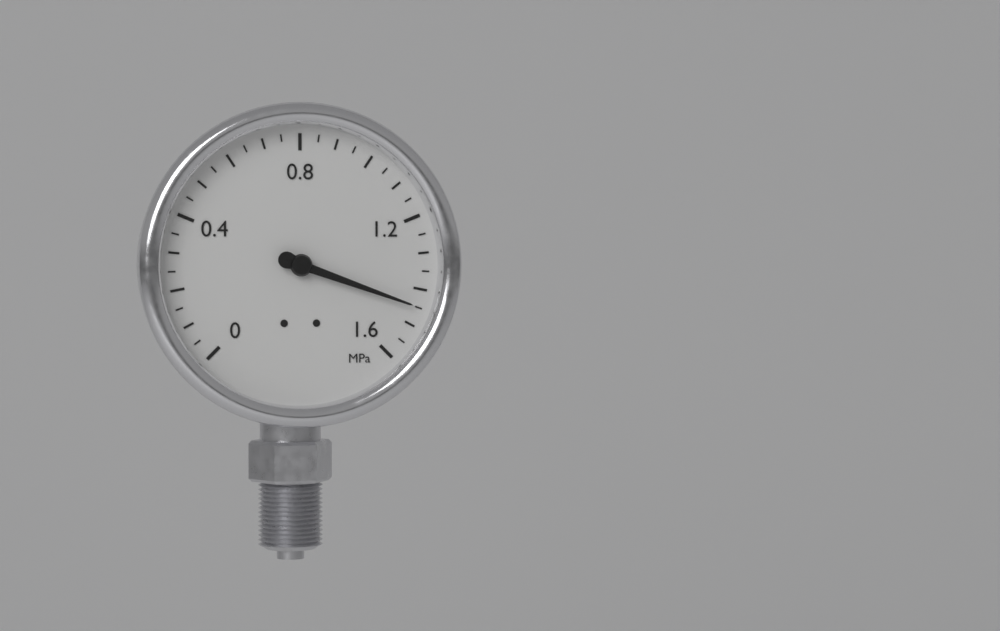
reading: 1.45 MPa
